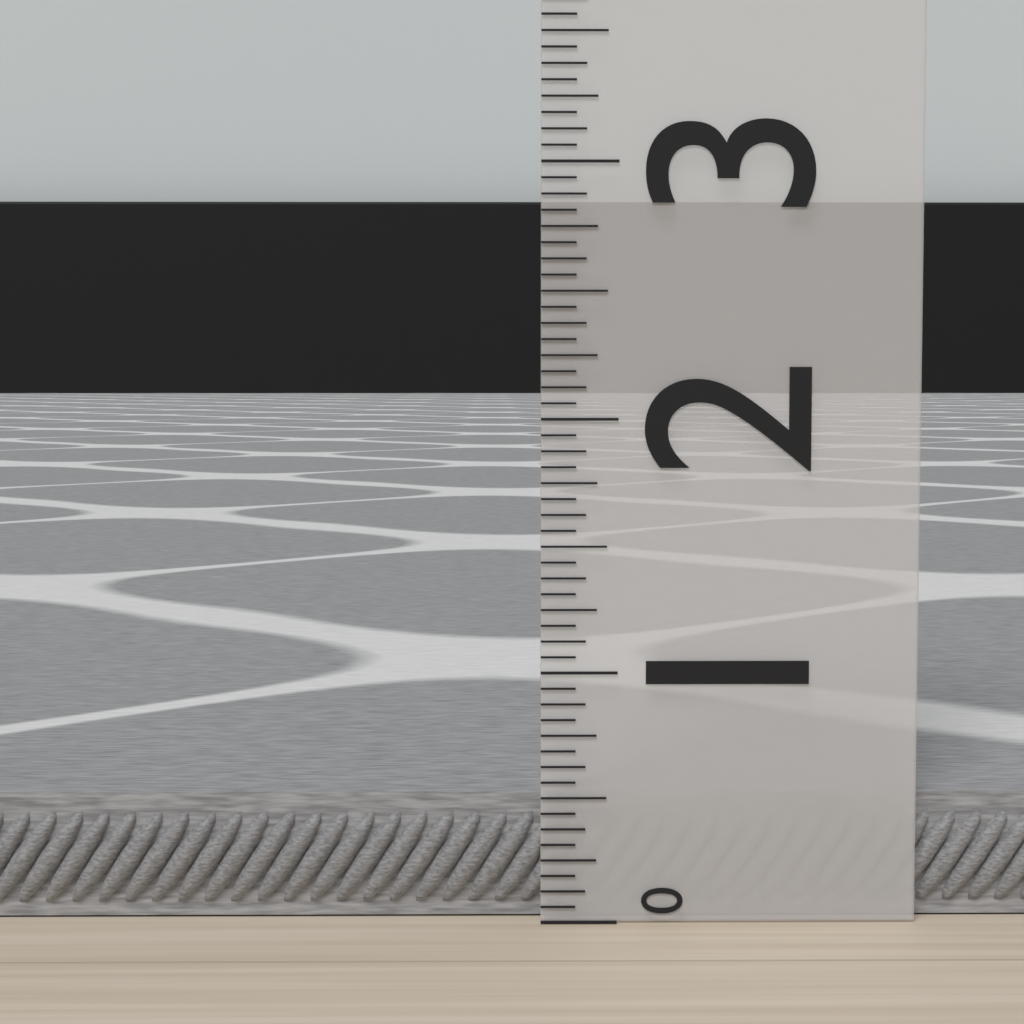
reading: 0.5000 (no unit)
